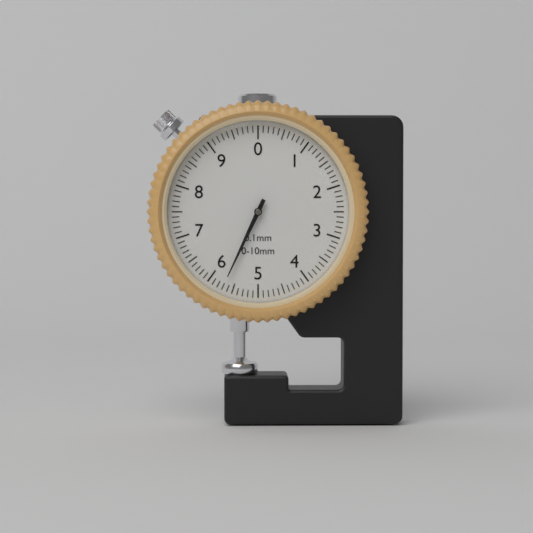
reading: 5.7 mm
